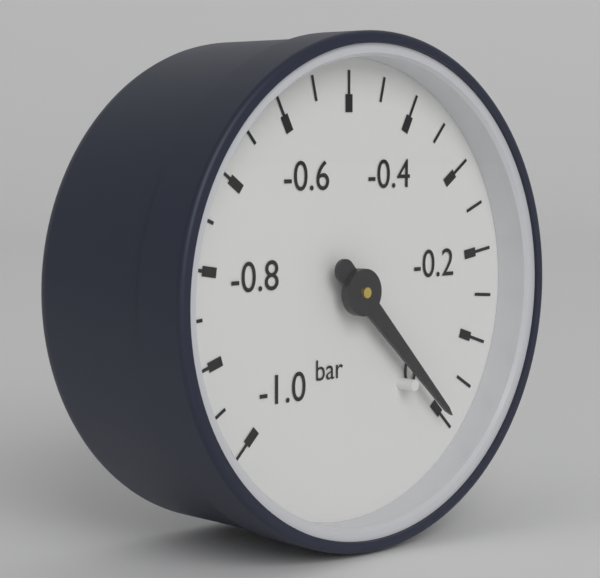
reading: 0.00 bar
